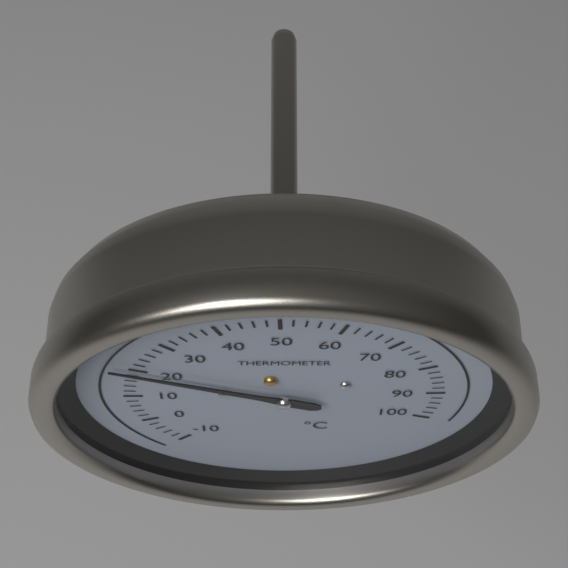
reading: 20 °C
